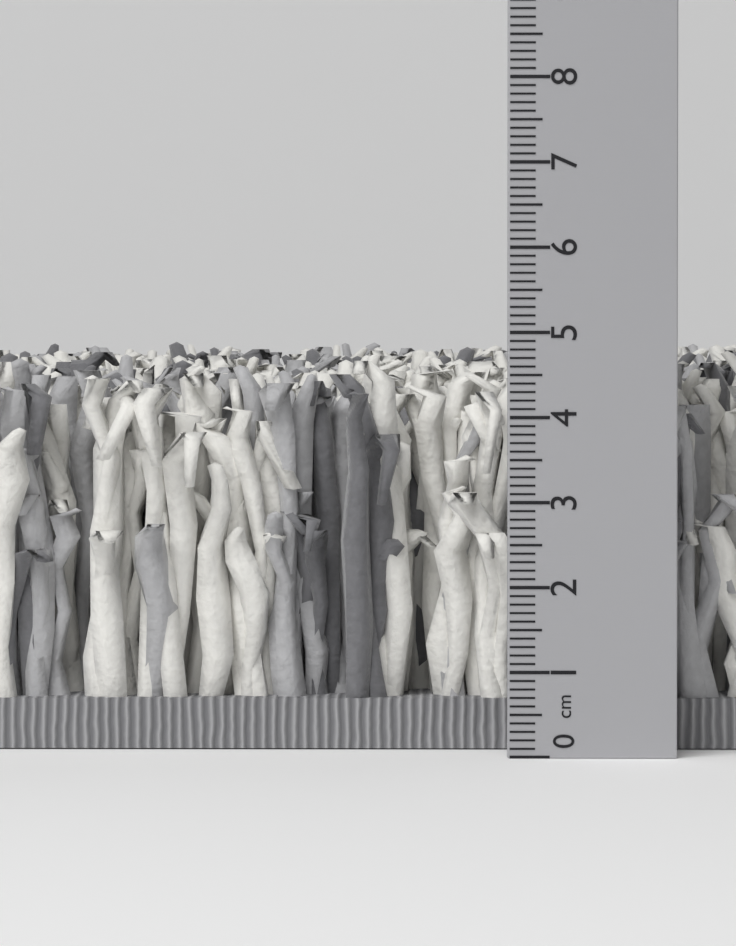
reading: 4.8 cm
